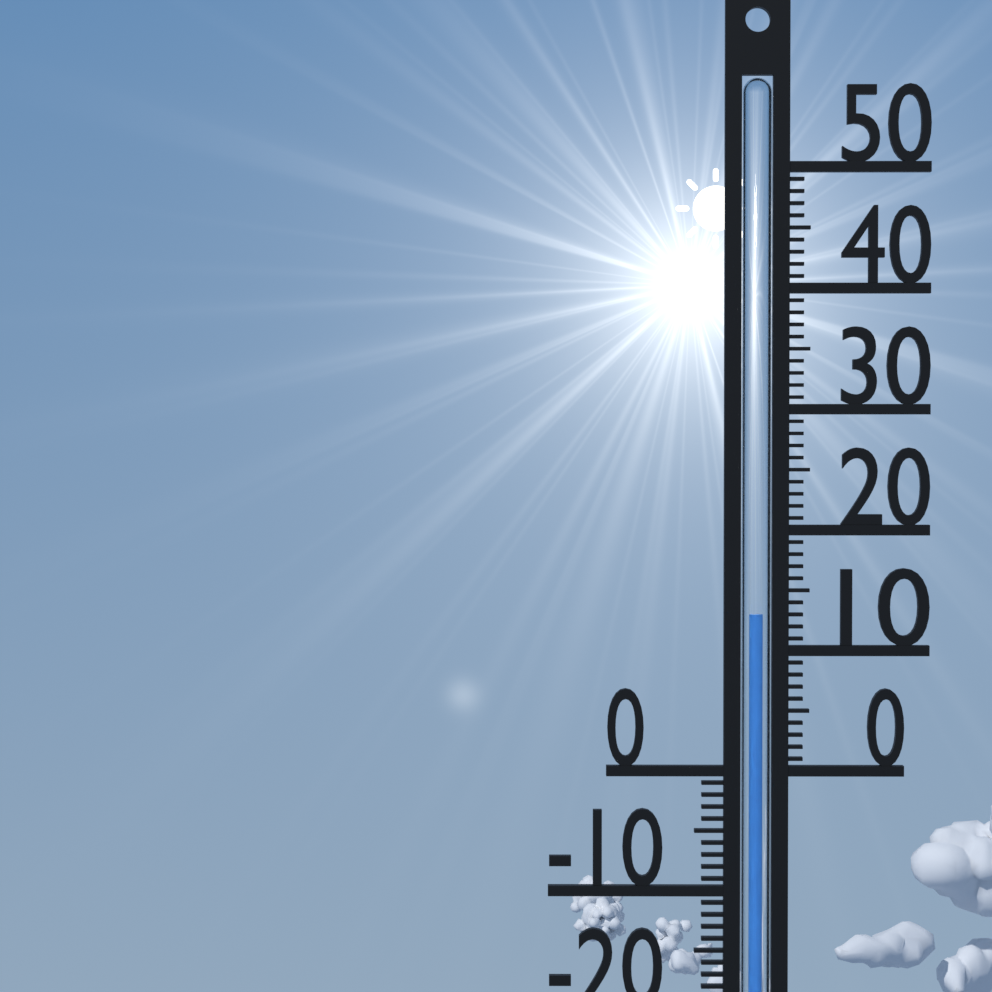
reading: 13 °C
